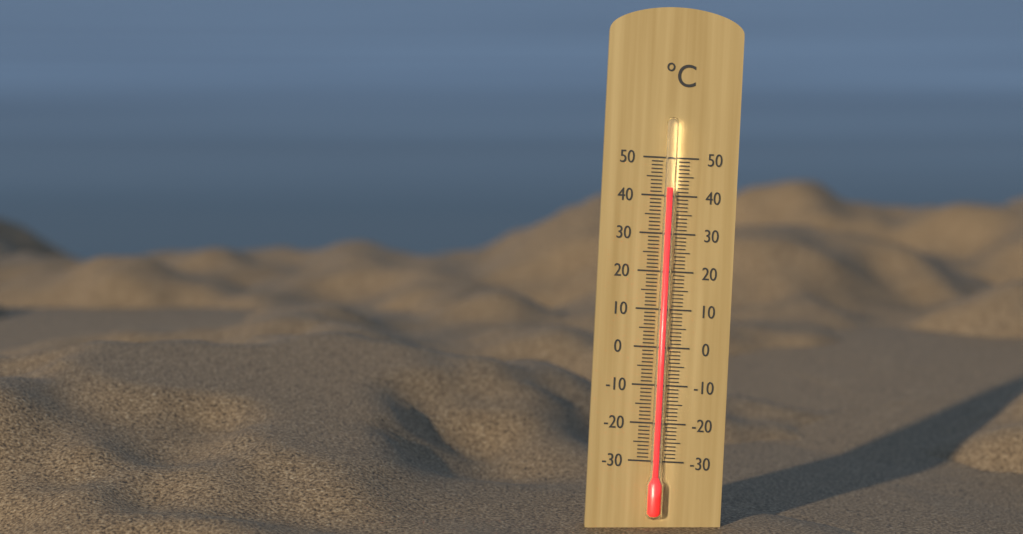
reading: 42 °C
